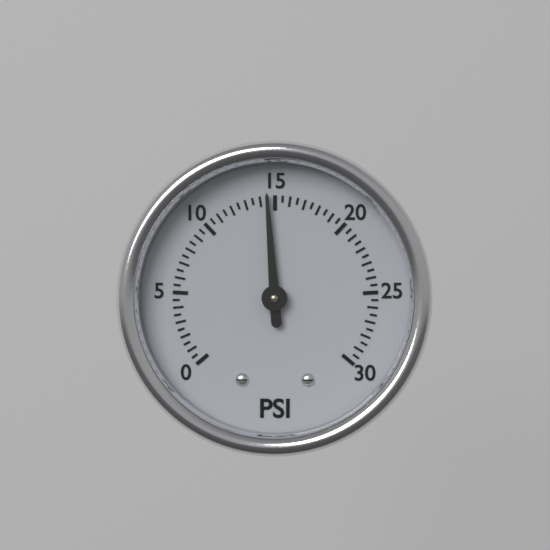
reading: 14.5 psi
